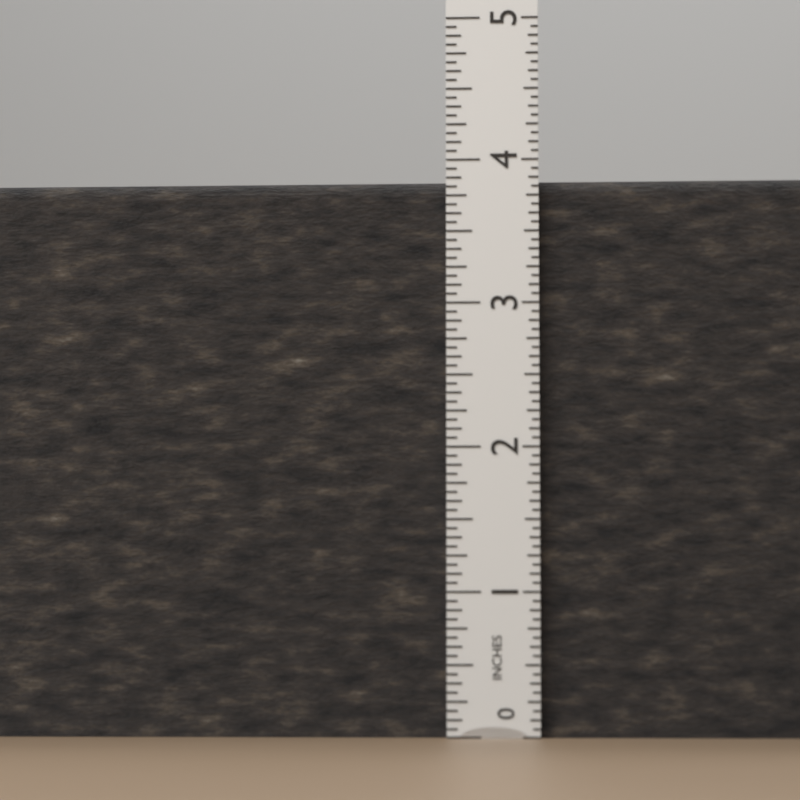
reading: 3.8750 in
